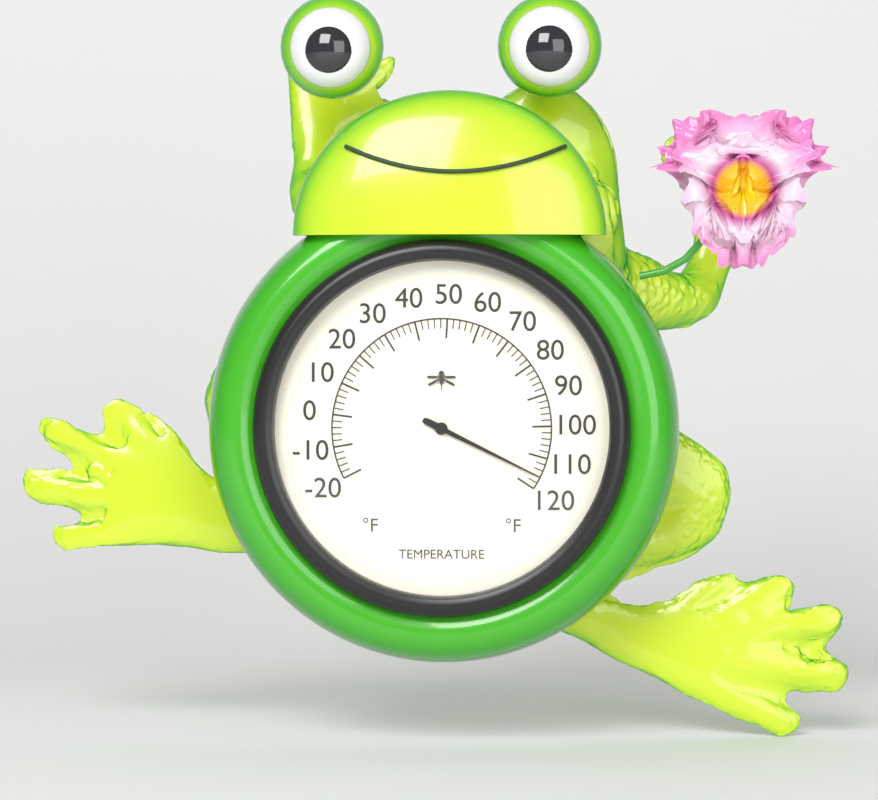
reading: 116 °F
